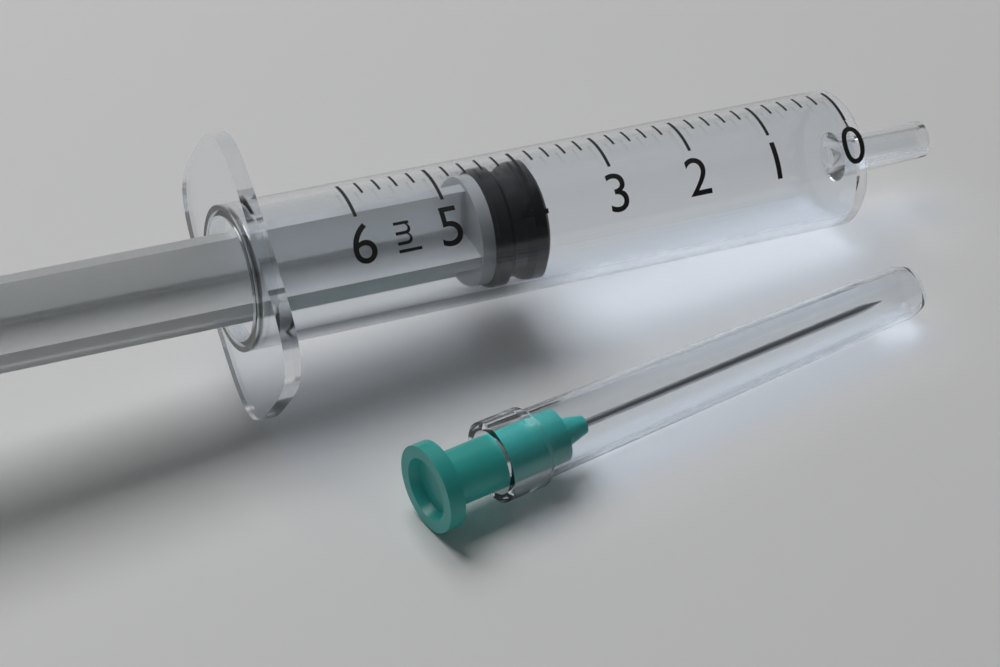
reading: 3.8 ml
